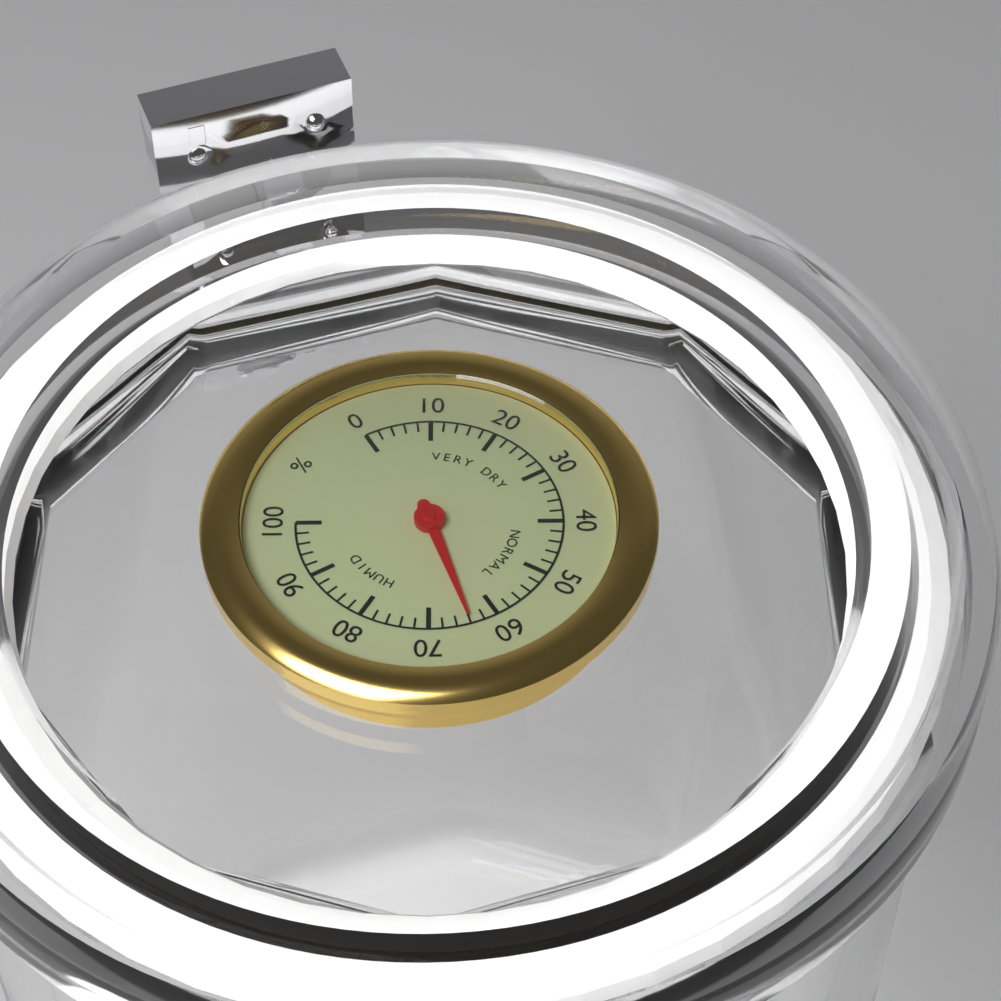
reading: 64 %
